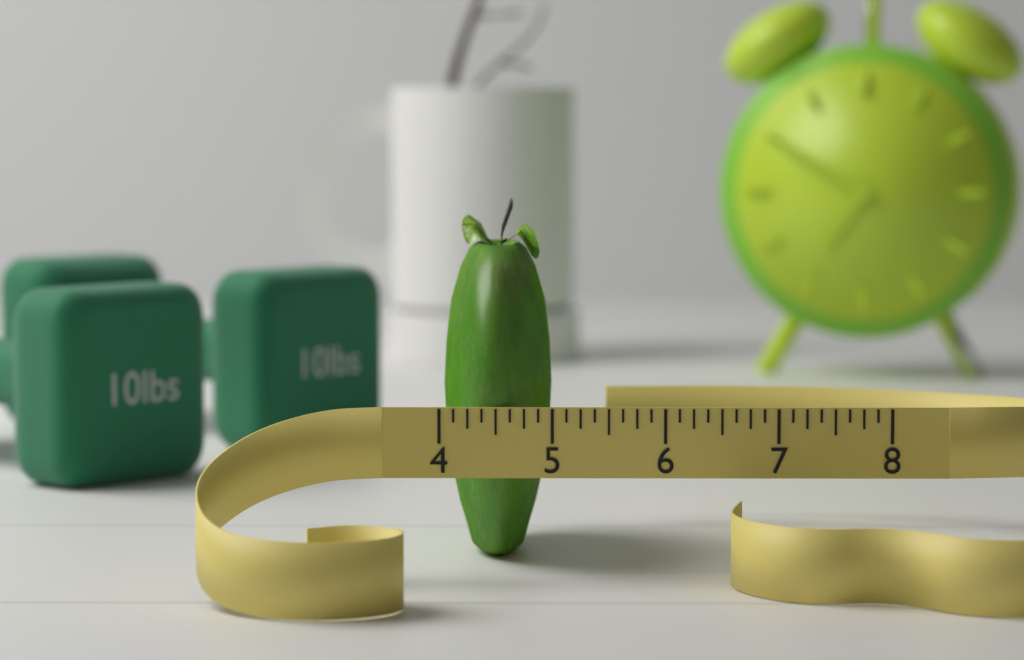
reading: 5.000 (no unit)
